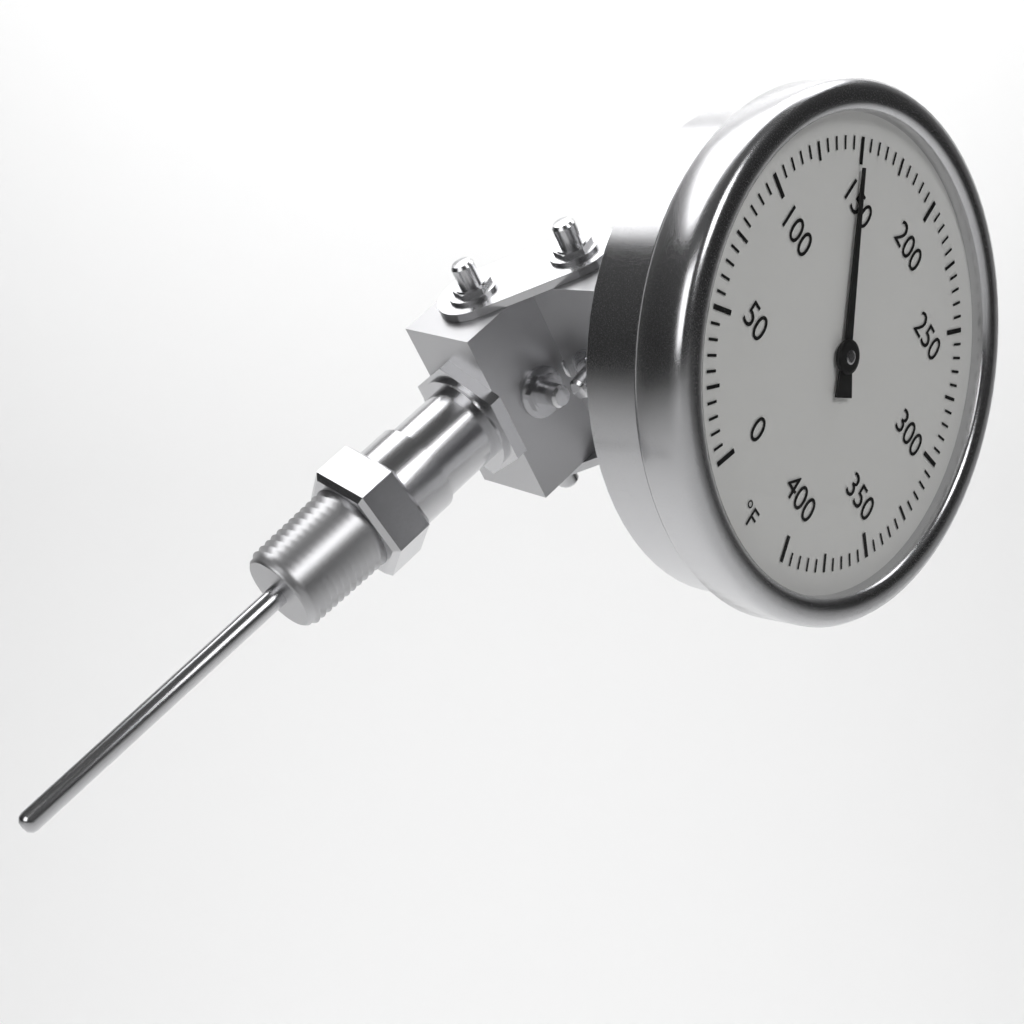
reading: 150 °F
